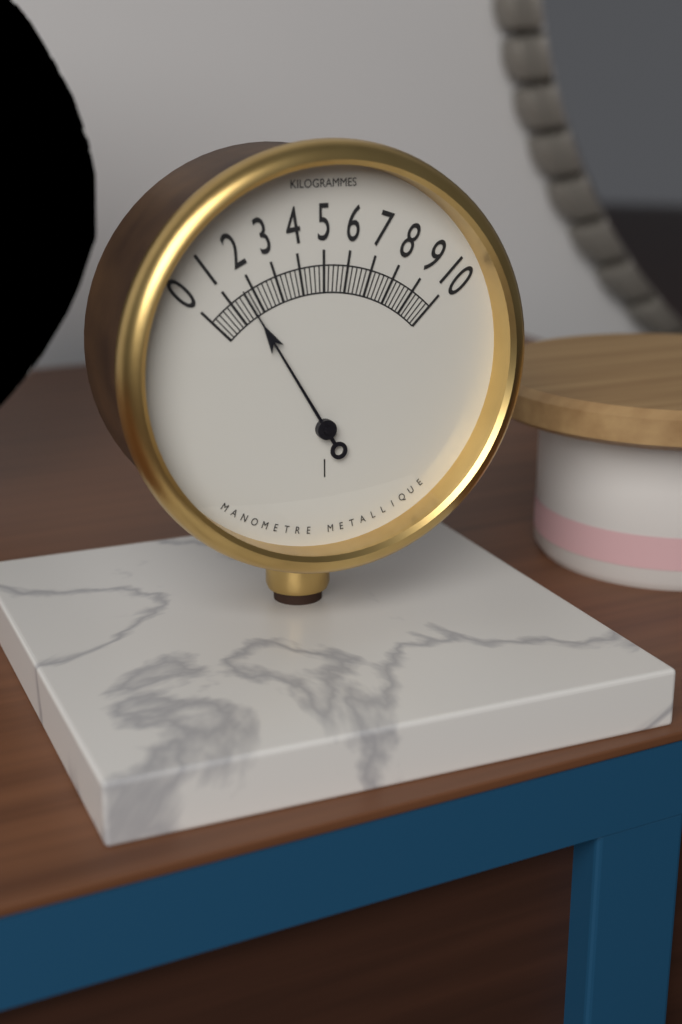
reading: 1.6 kg
